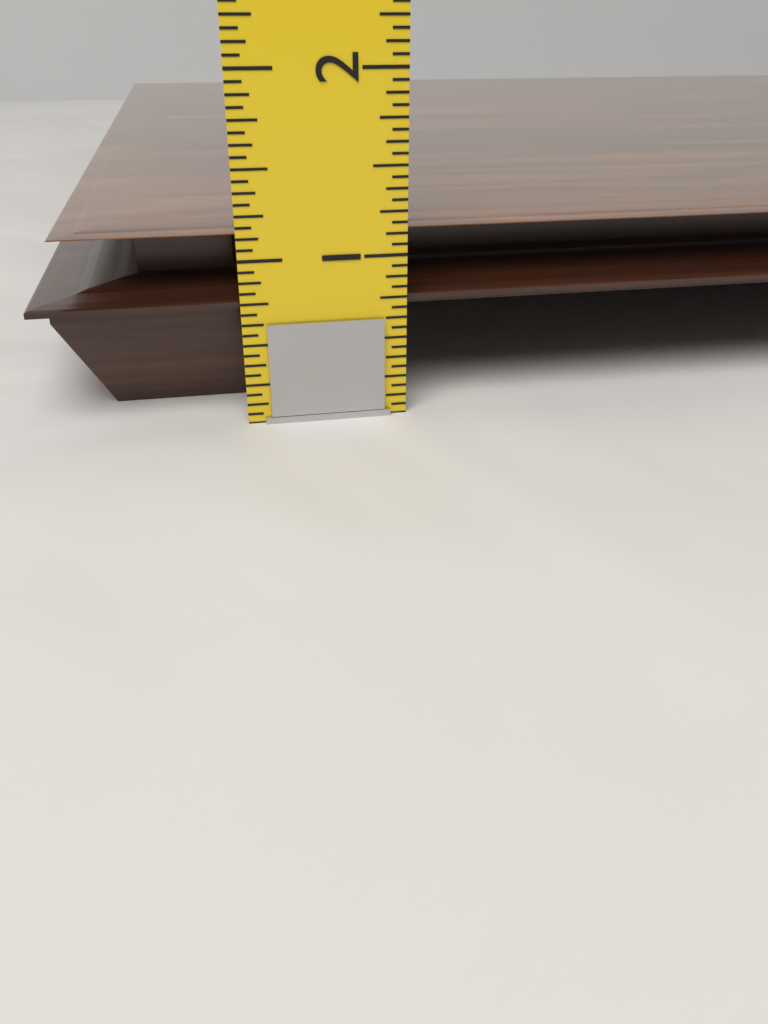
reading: 1.1250 in
